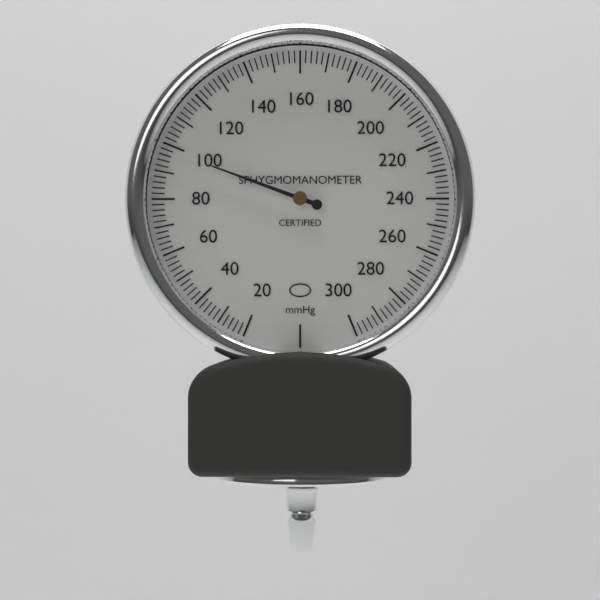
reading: 98 mmHg
